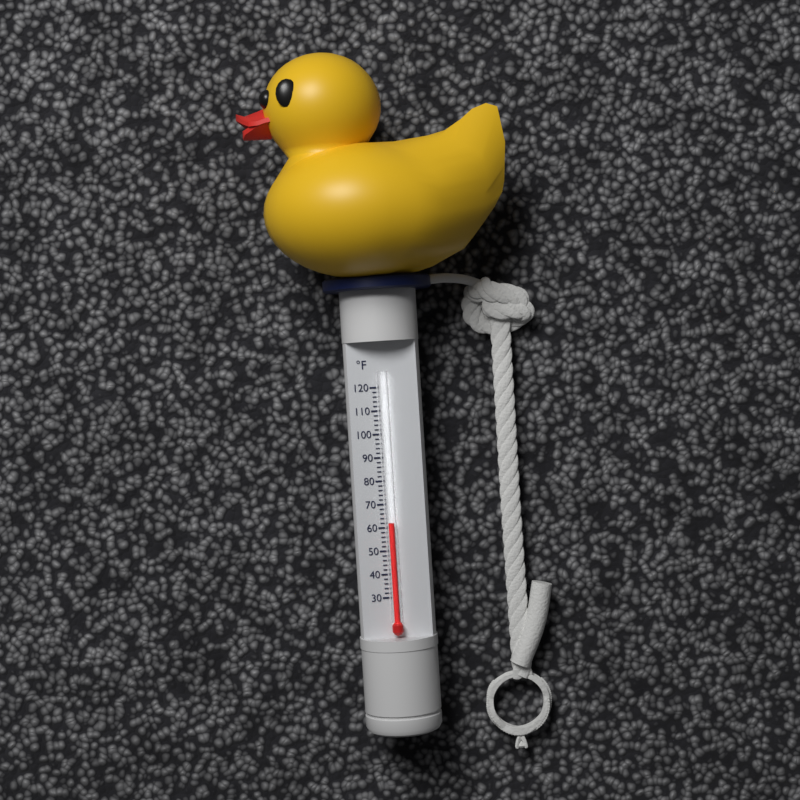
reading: 62 °F
